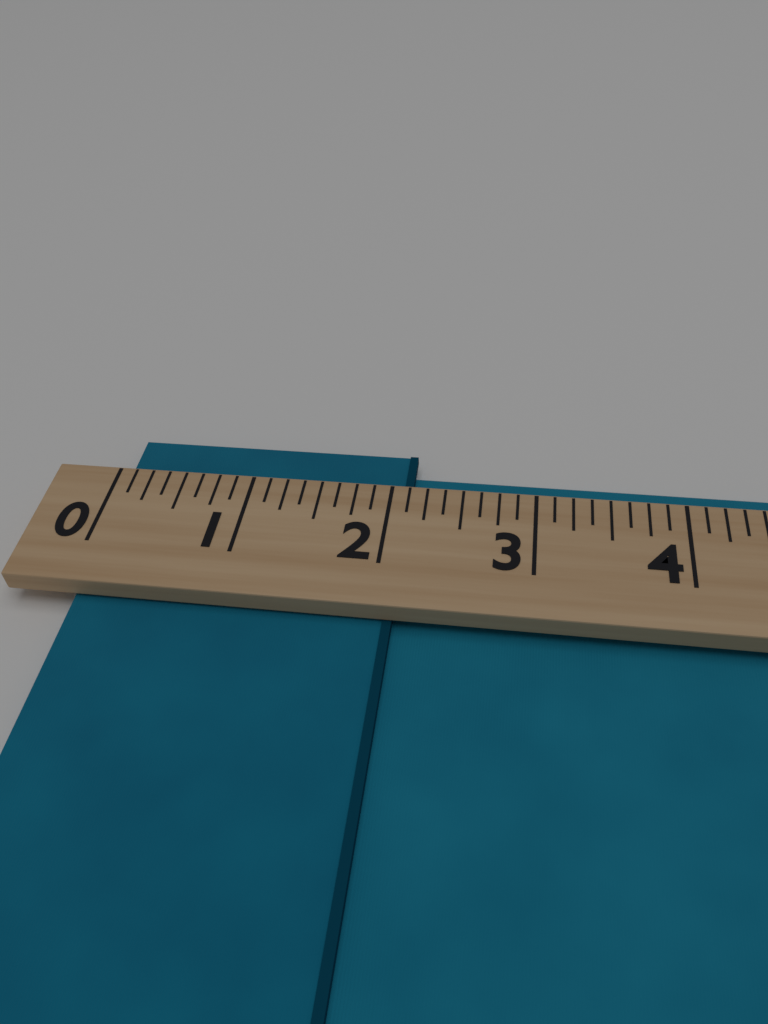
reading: 2.125 (no unit)
